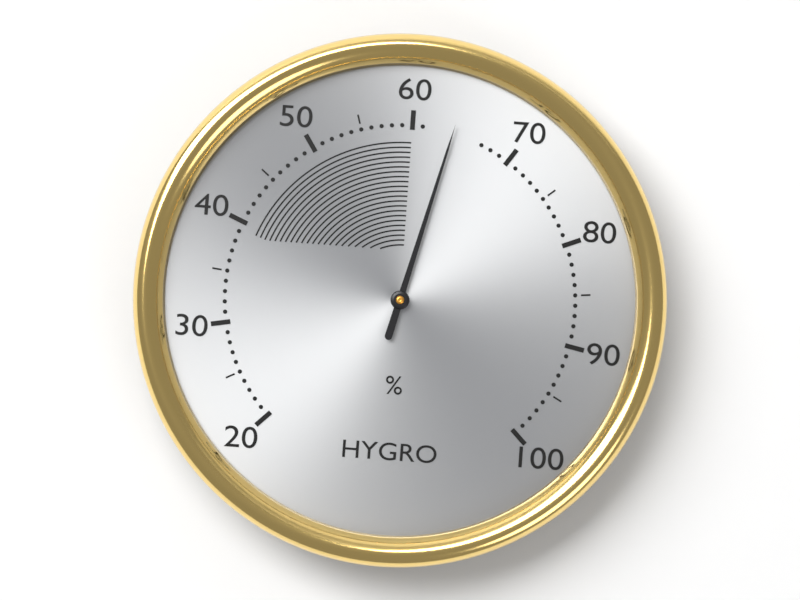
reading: 64 %
